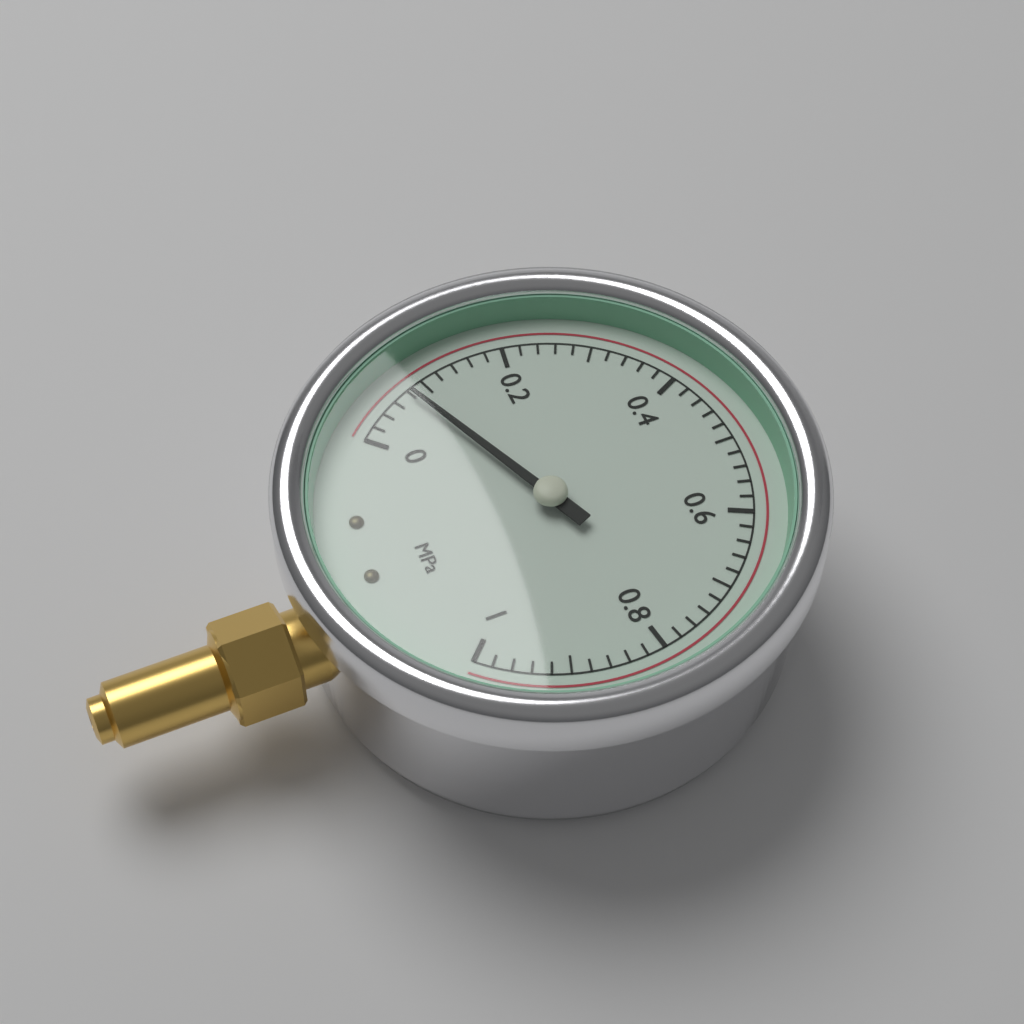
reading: 0.08 MPa
